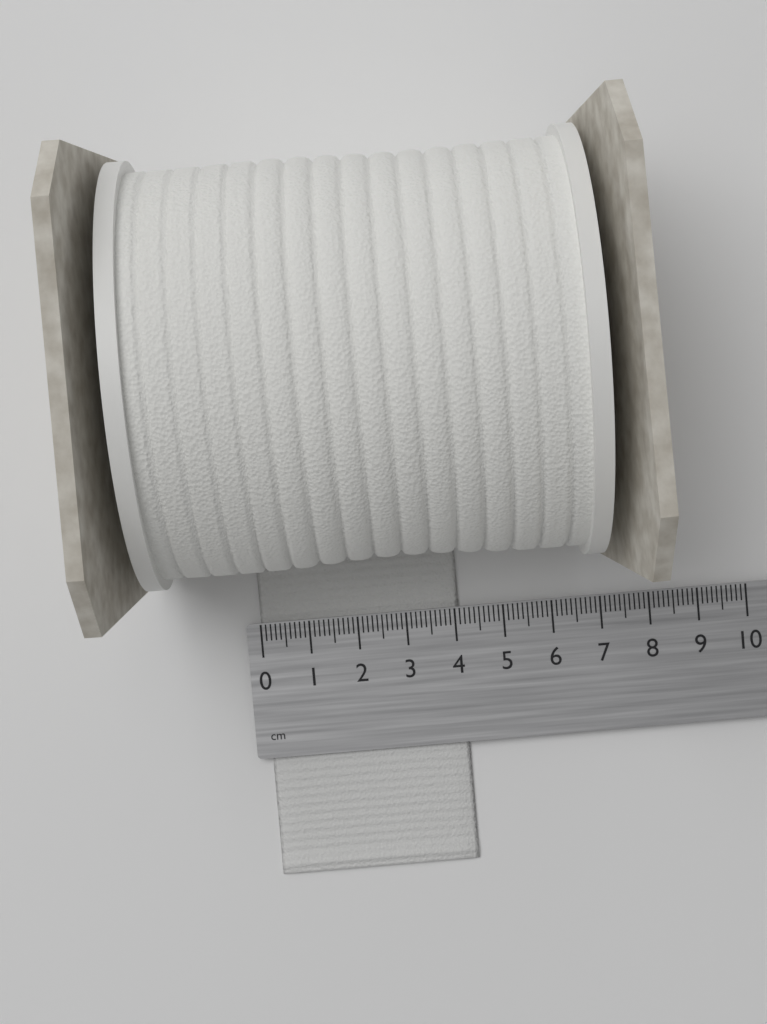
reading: 4.1 cm
